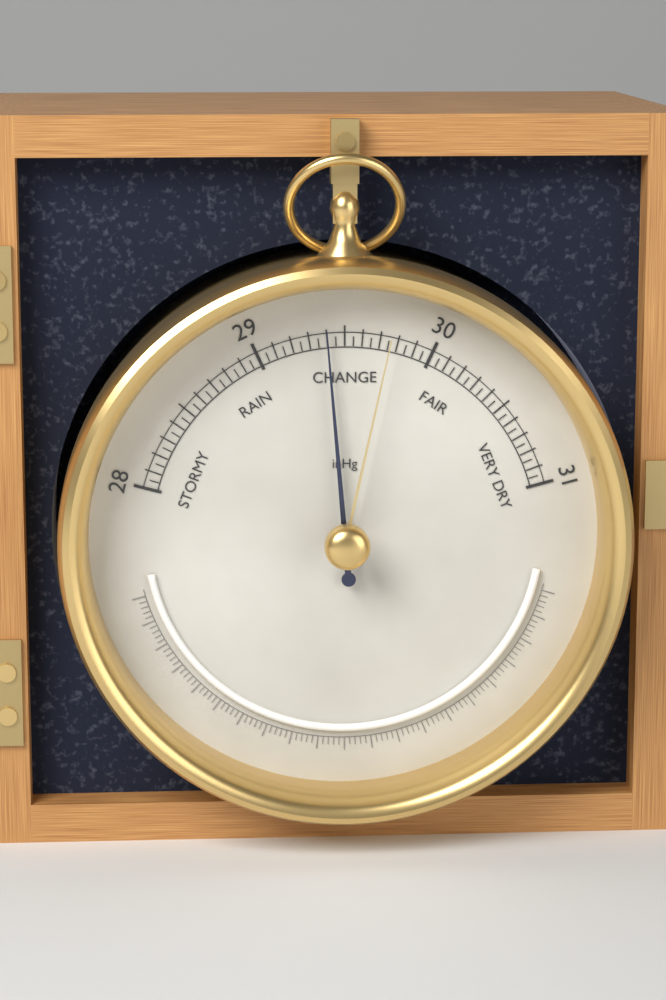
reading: 29.40 inHg
